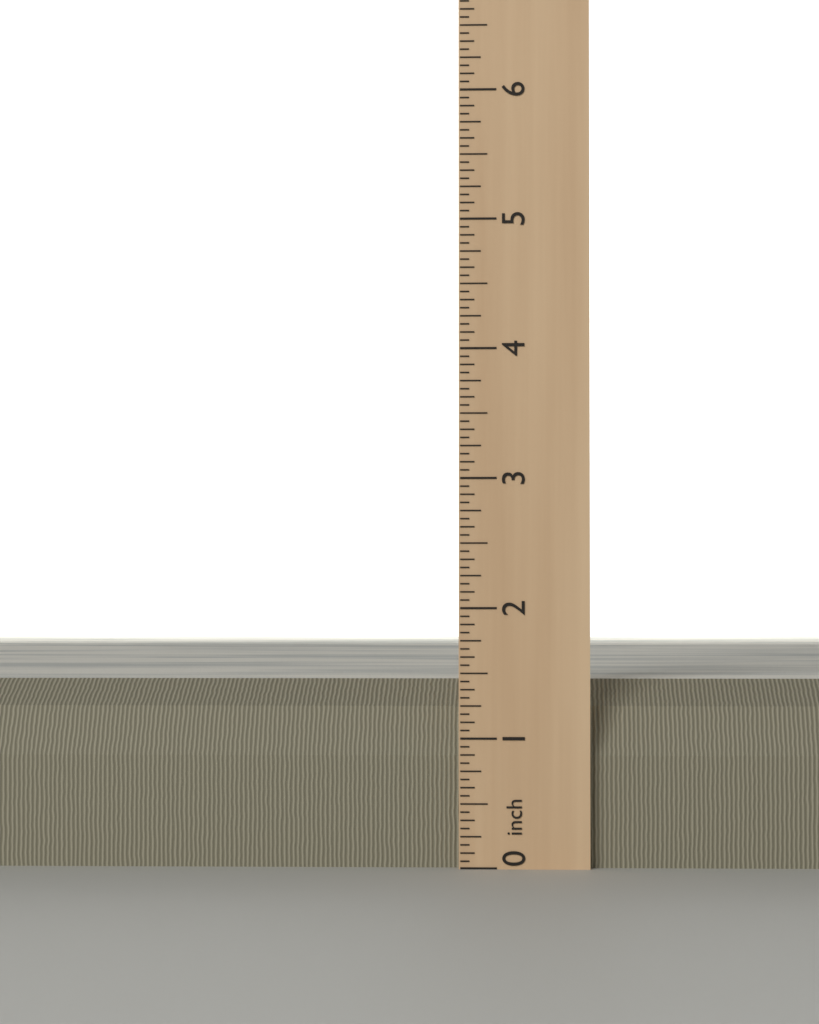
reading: 1.4375 inch
